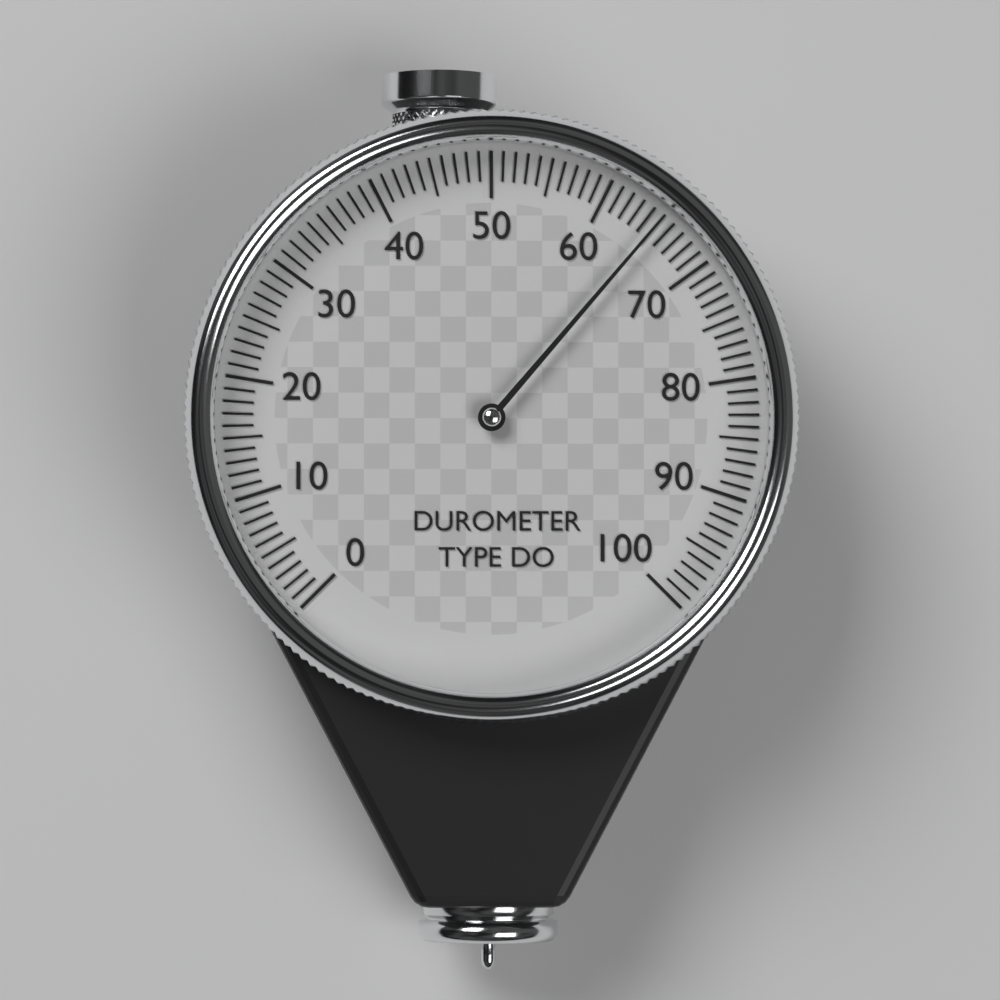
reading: 65 (no unit)
